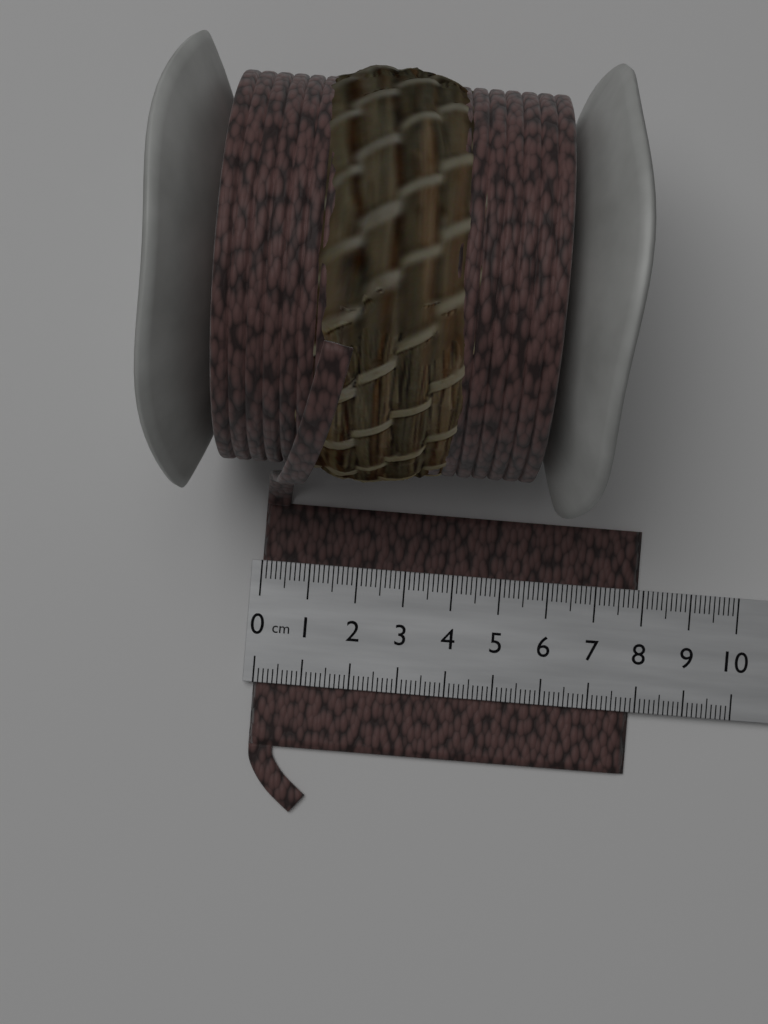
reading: 7.9 cm
